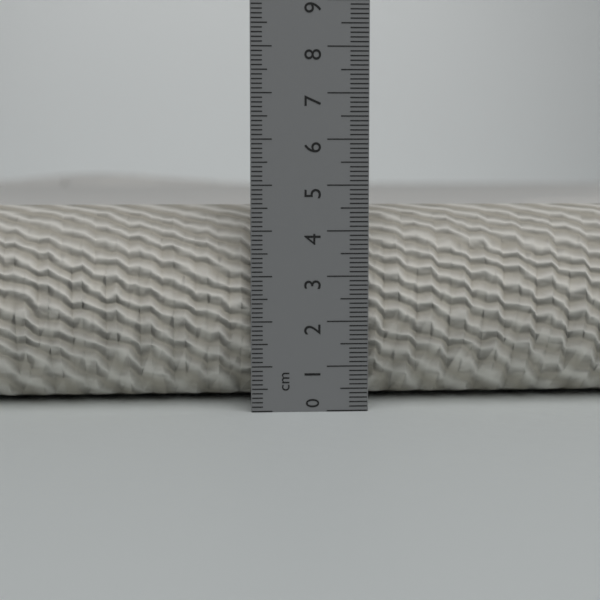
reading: 4.5 cm
